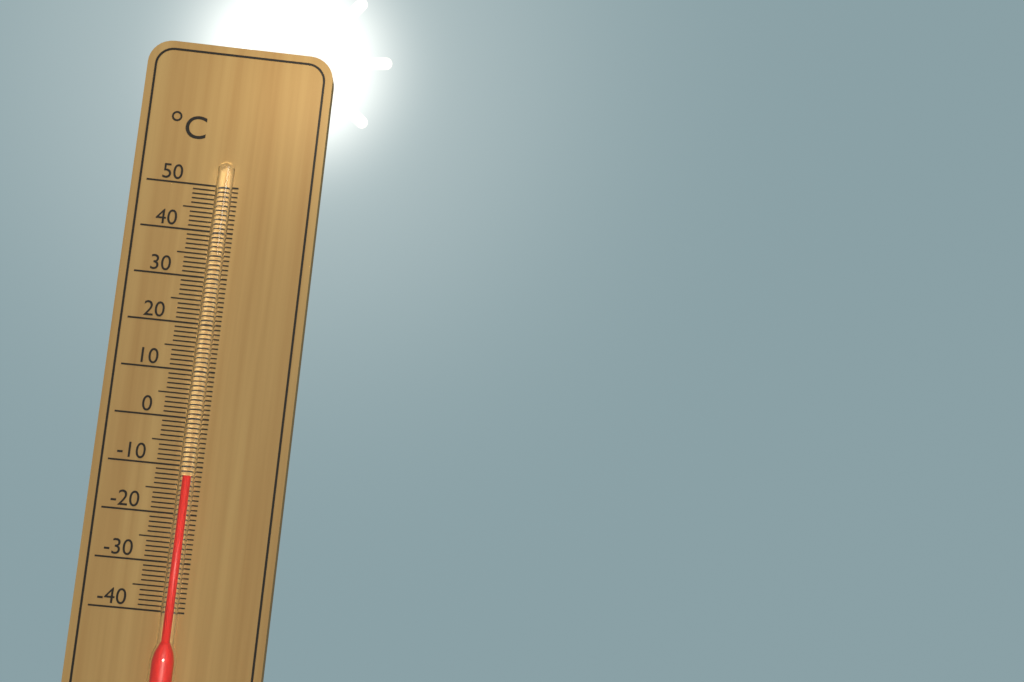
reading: -12 °C
